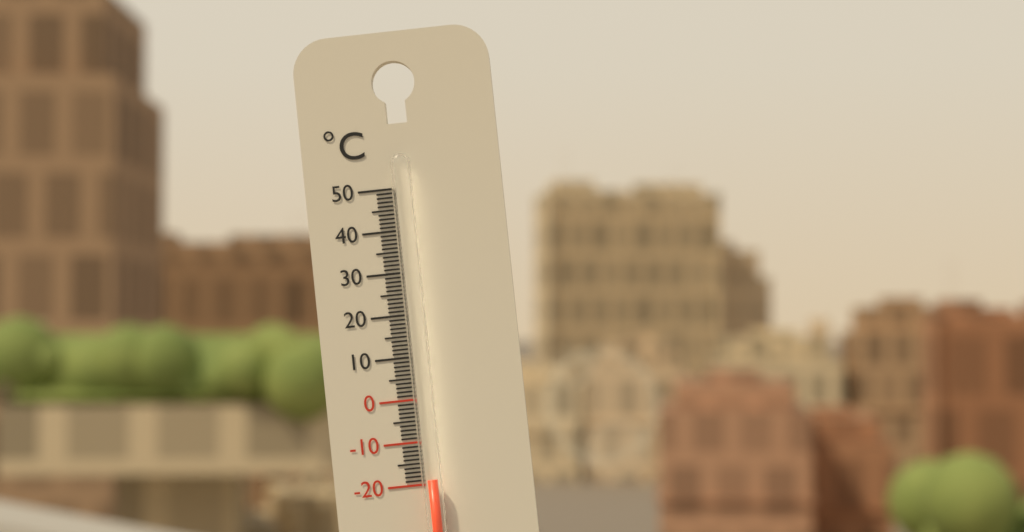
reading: -19 °C
